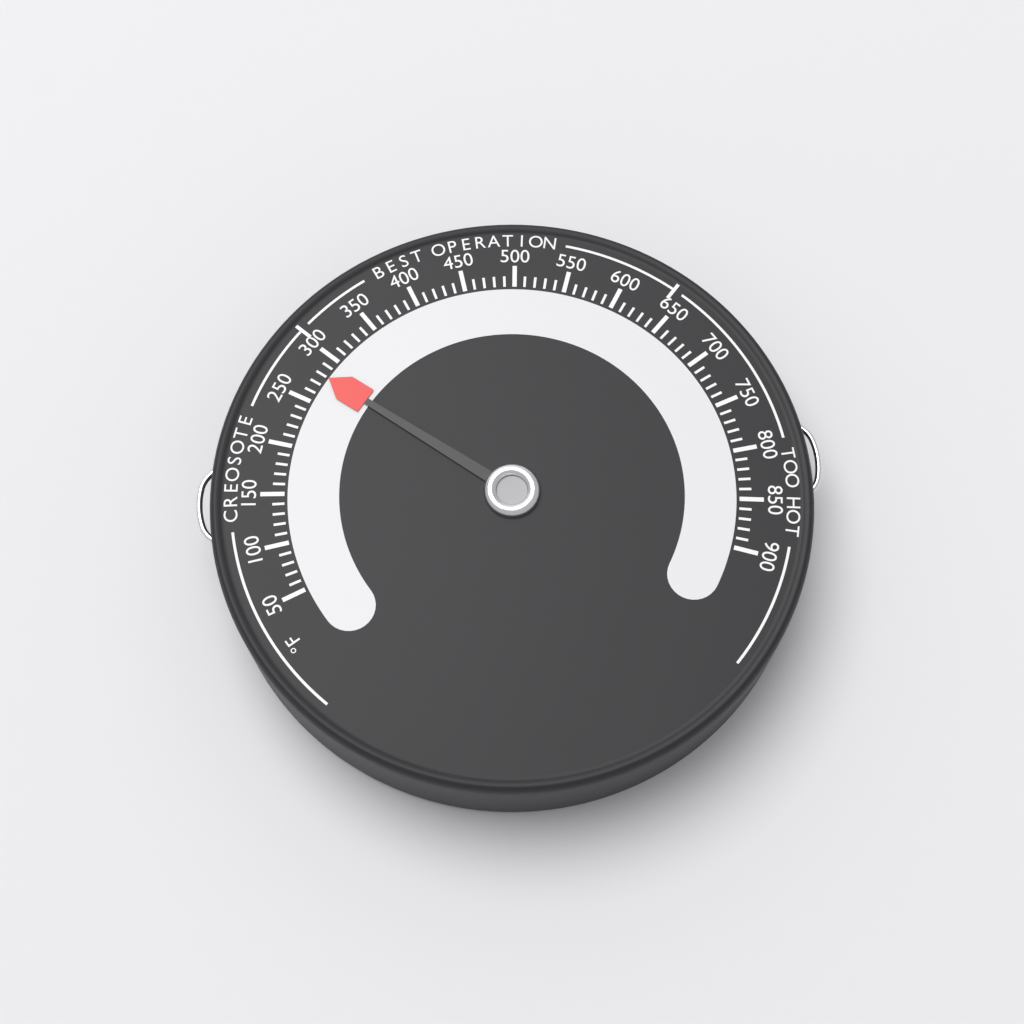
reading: 280 °F
